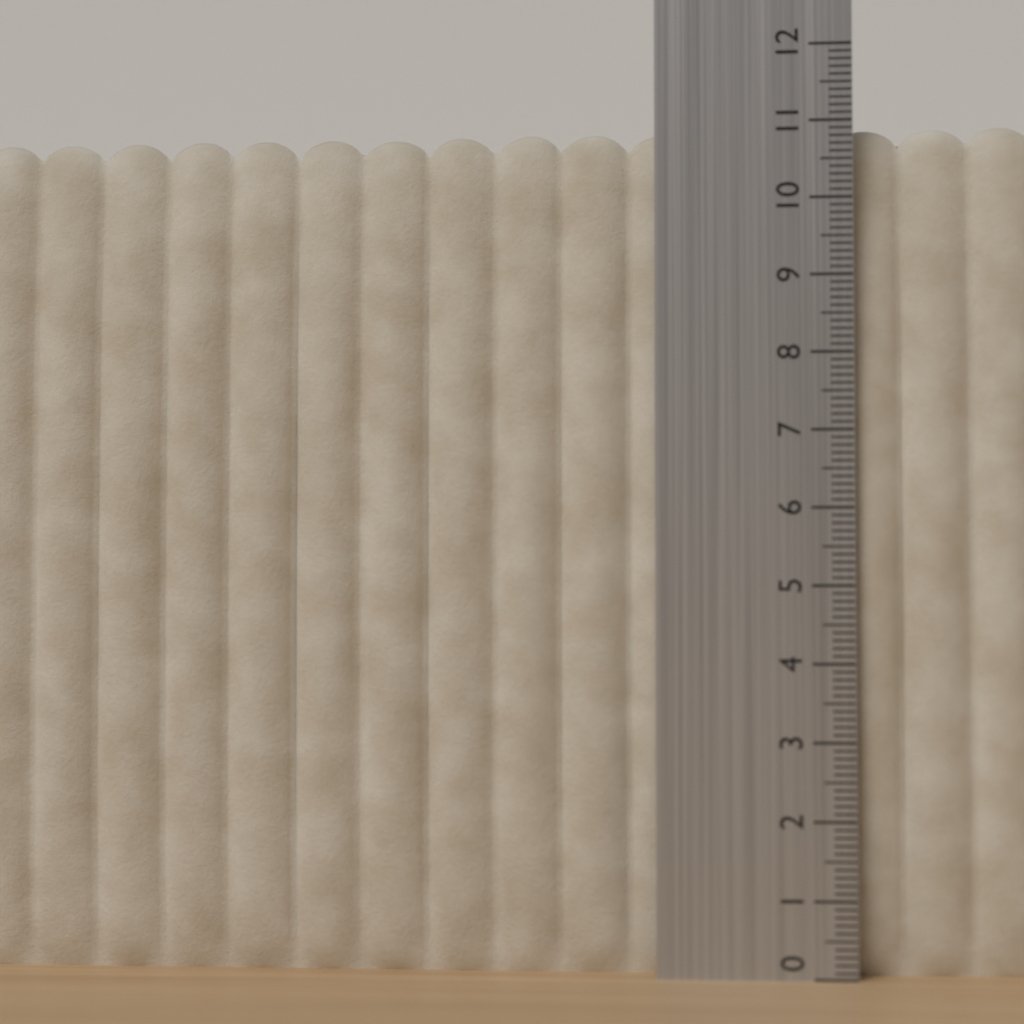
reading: 11.0 (no unit)
